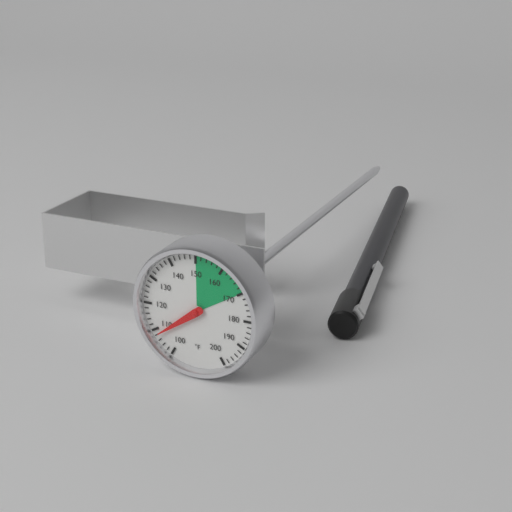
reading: 108 °F
